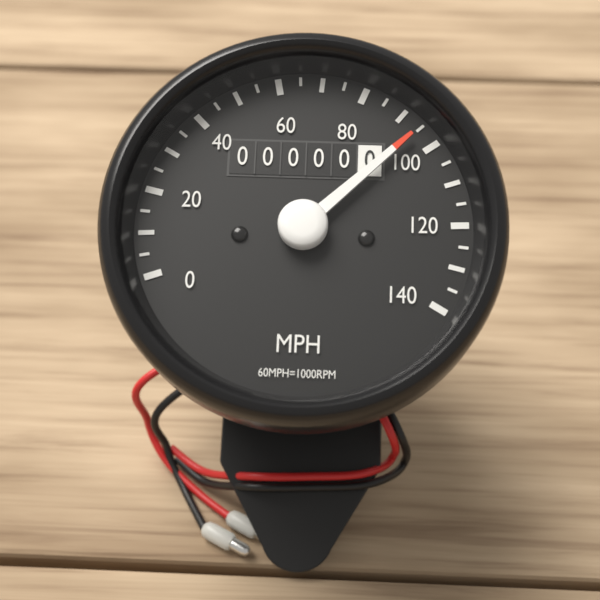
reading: 95 MPH
